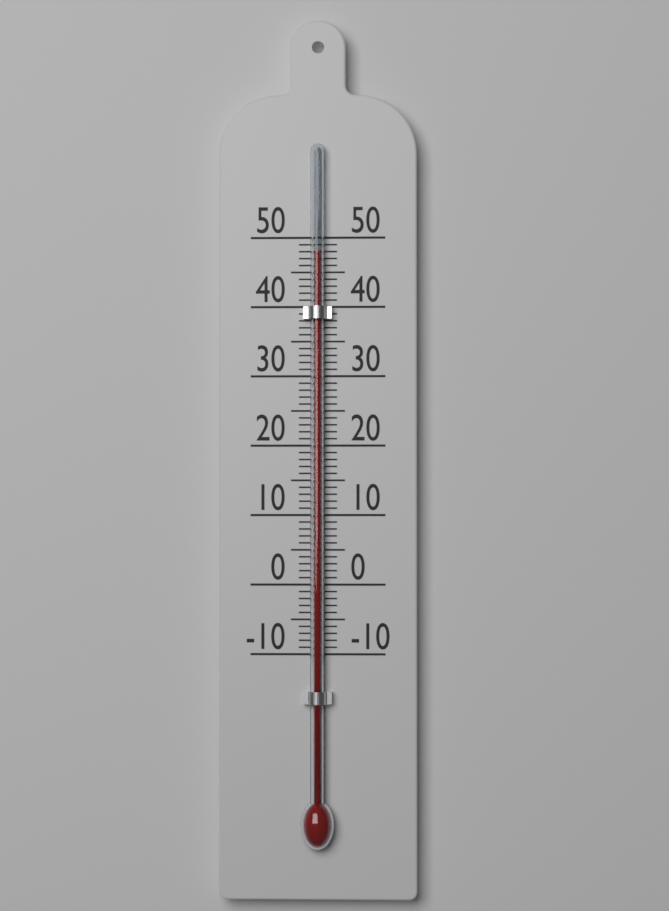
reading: 48 (no unit)
